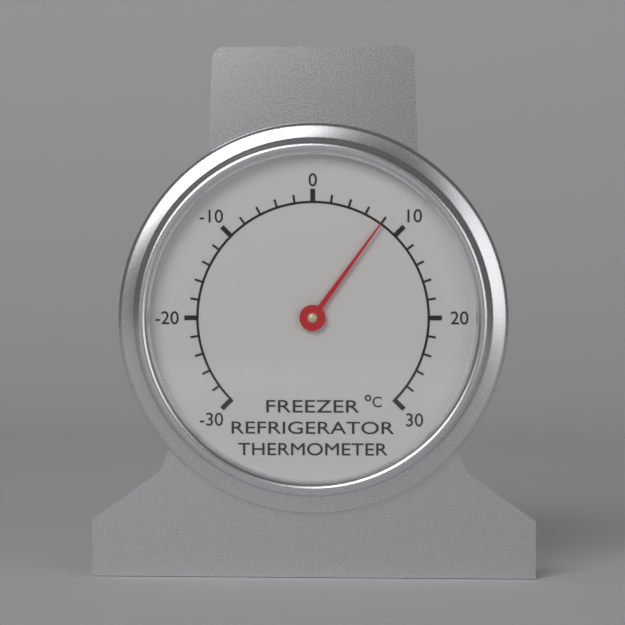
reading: 8 °C
